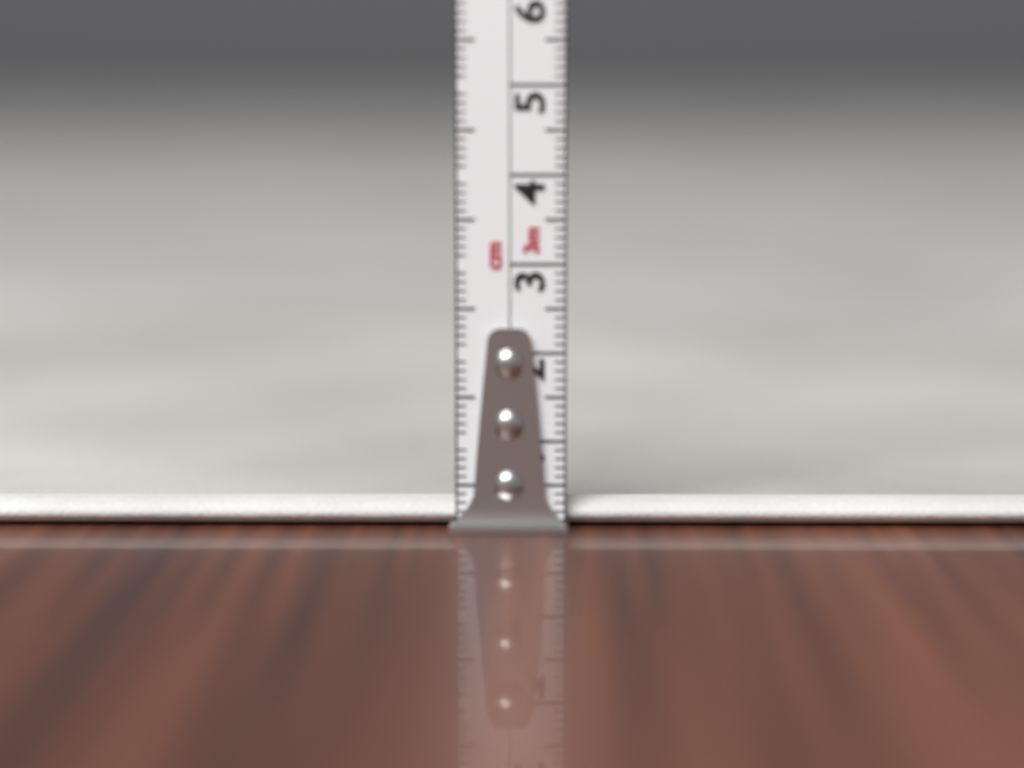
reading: 0.3 cm
